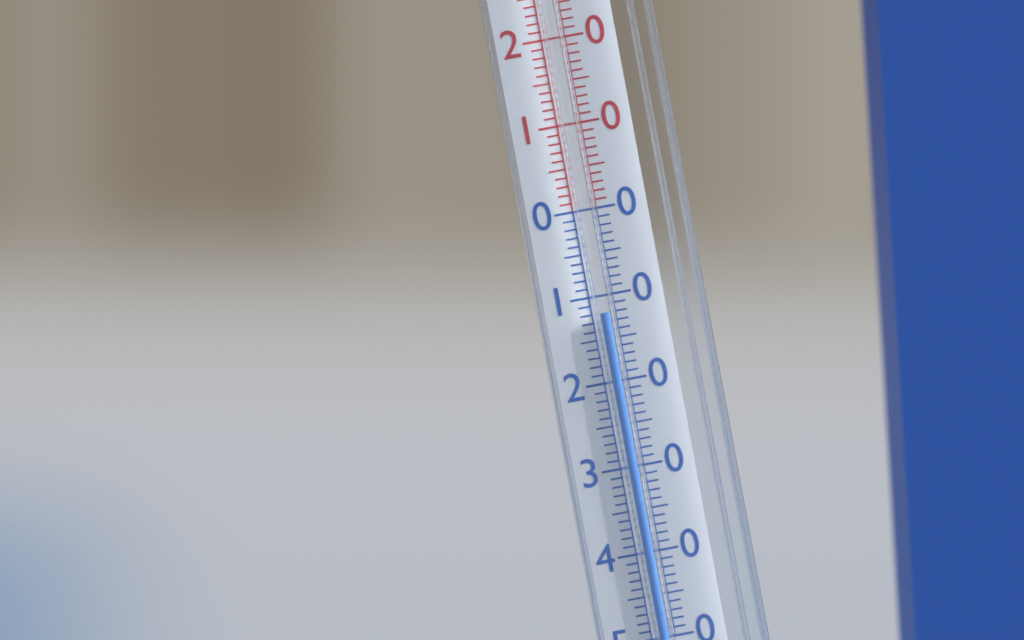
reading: -12 °C
